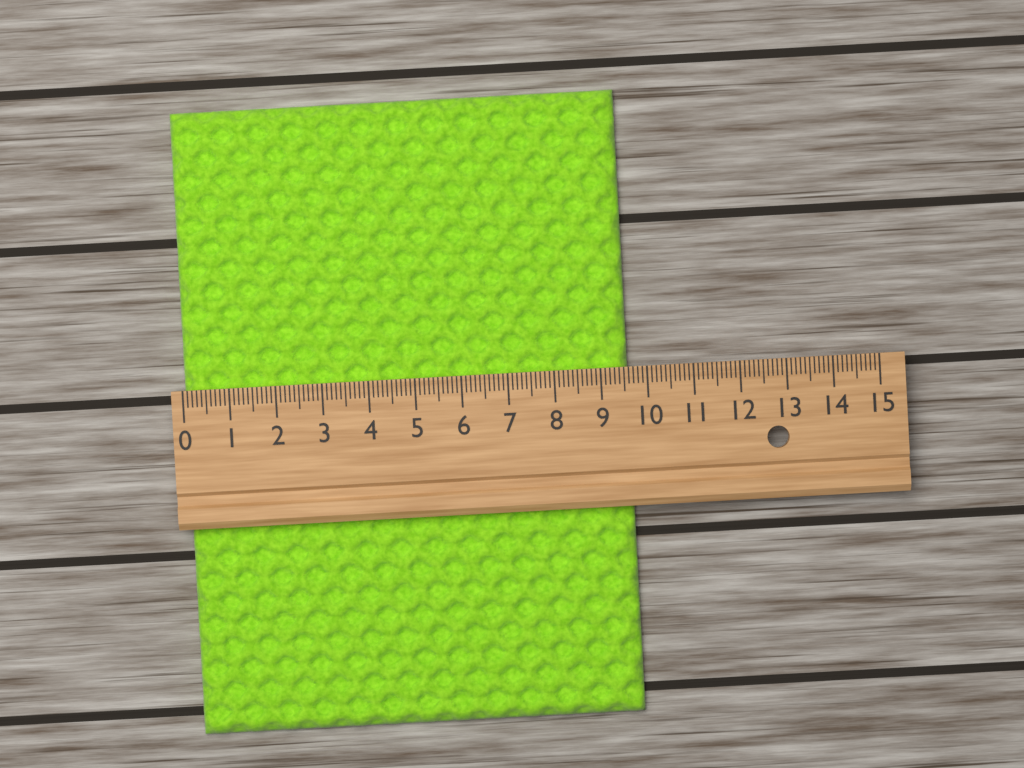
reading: 9.6 (no unit)
